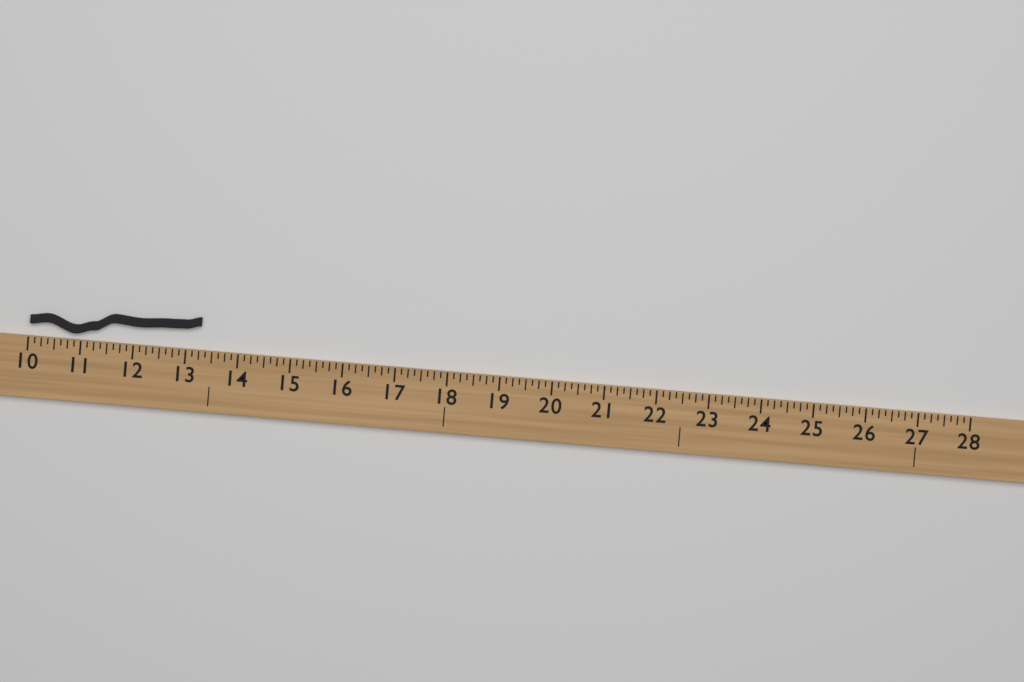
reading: 13.250 (no unit)
